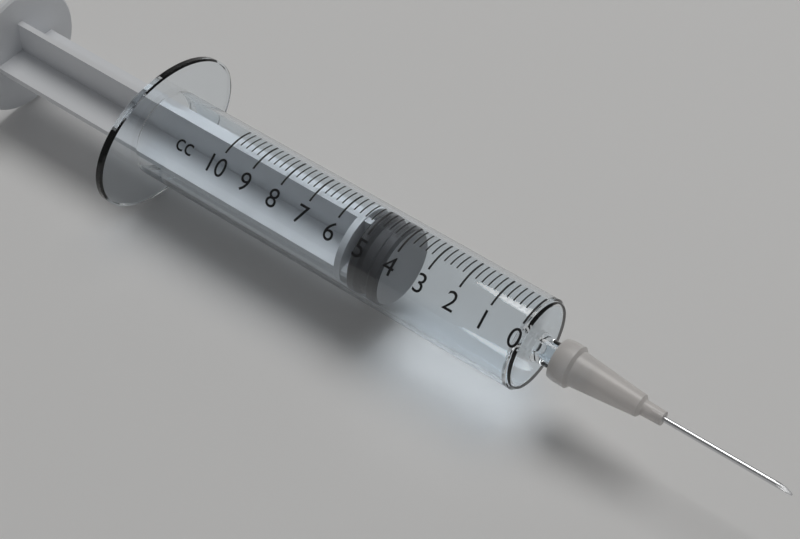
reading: 4.2 cc
